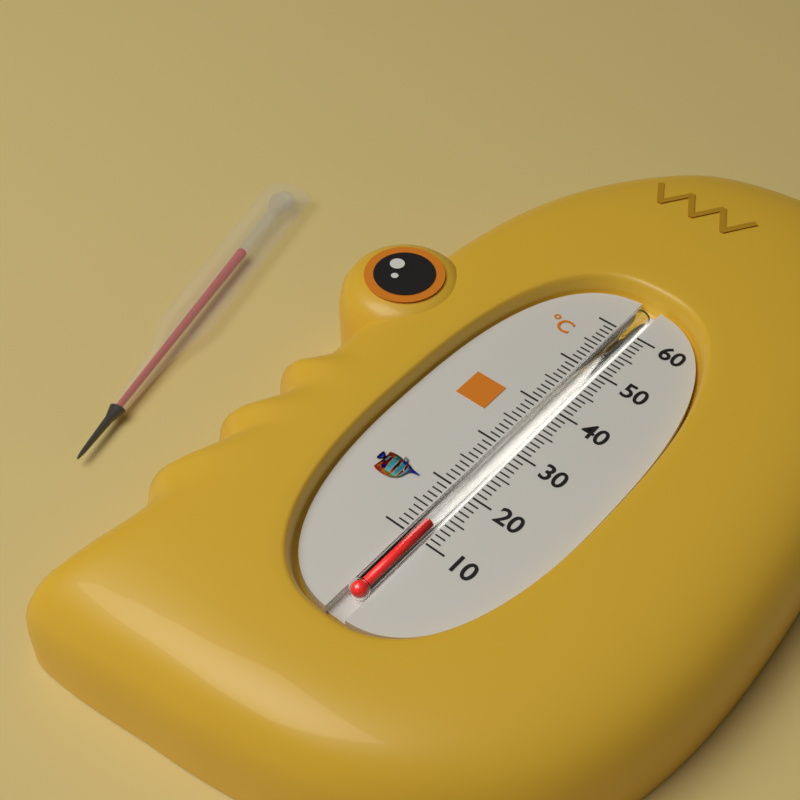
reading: 13 °C
